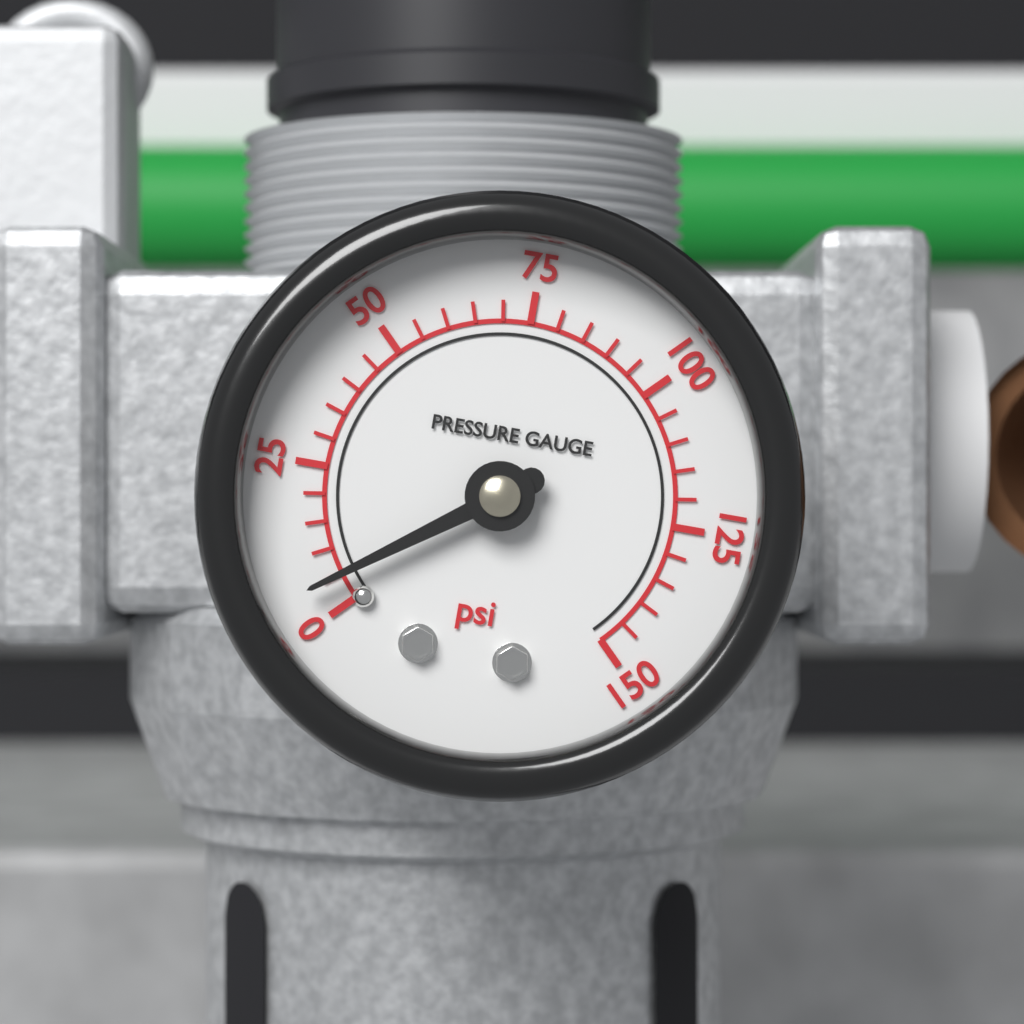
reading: 5 psi
